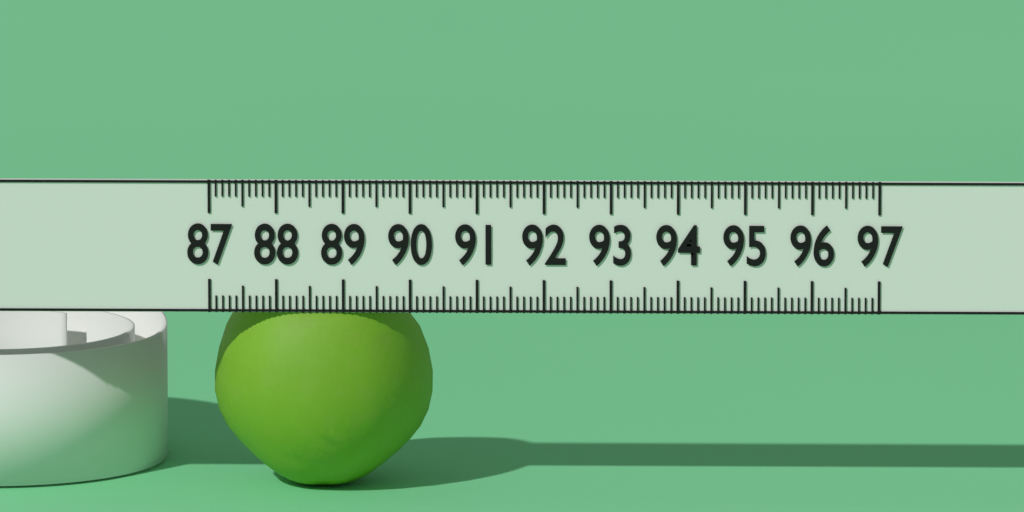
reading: 90.3 (no unit)
